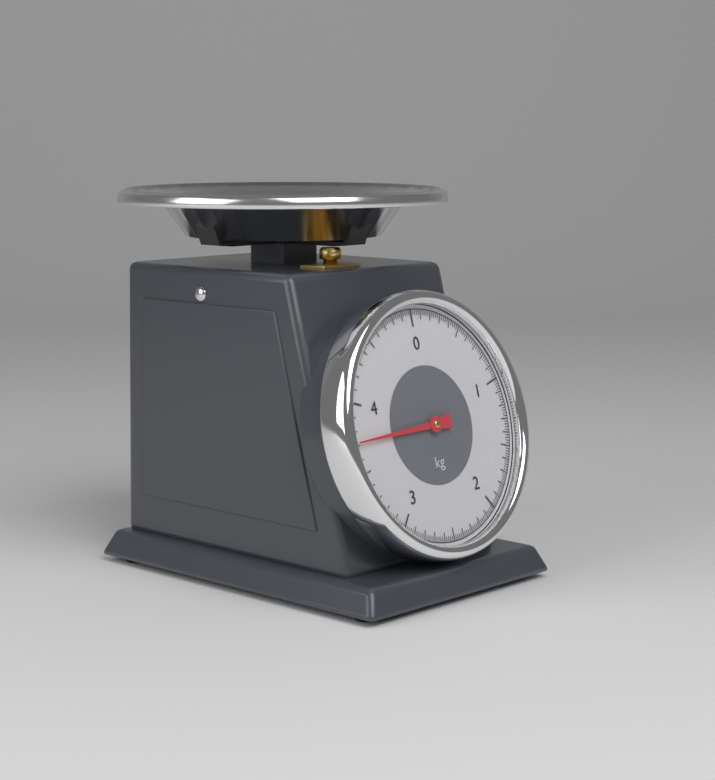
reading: 3.72 kg
